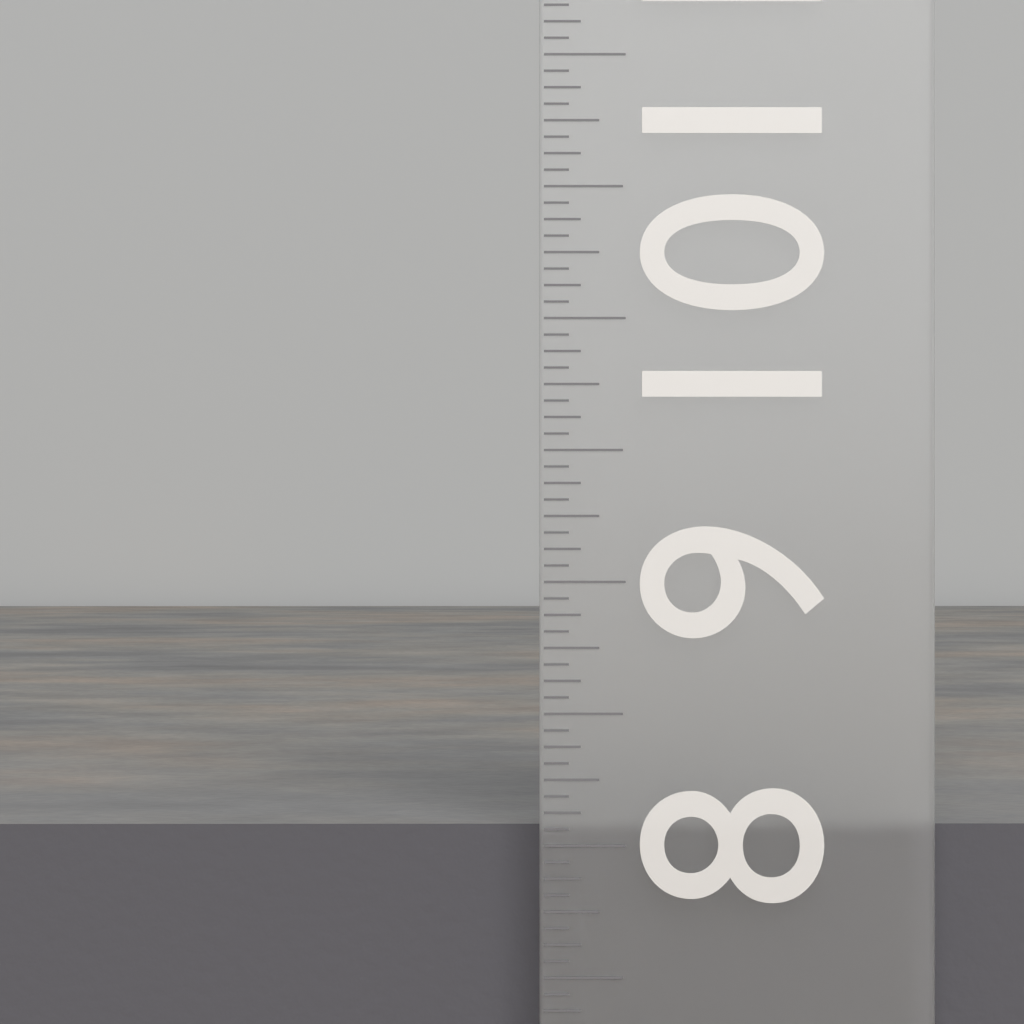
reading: 8.0625 in
